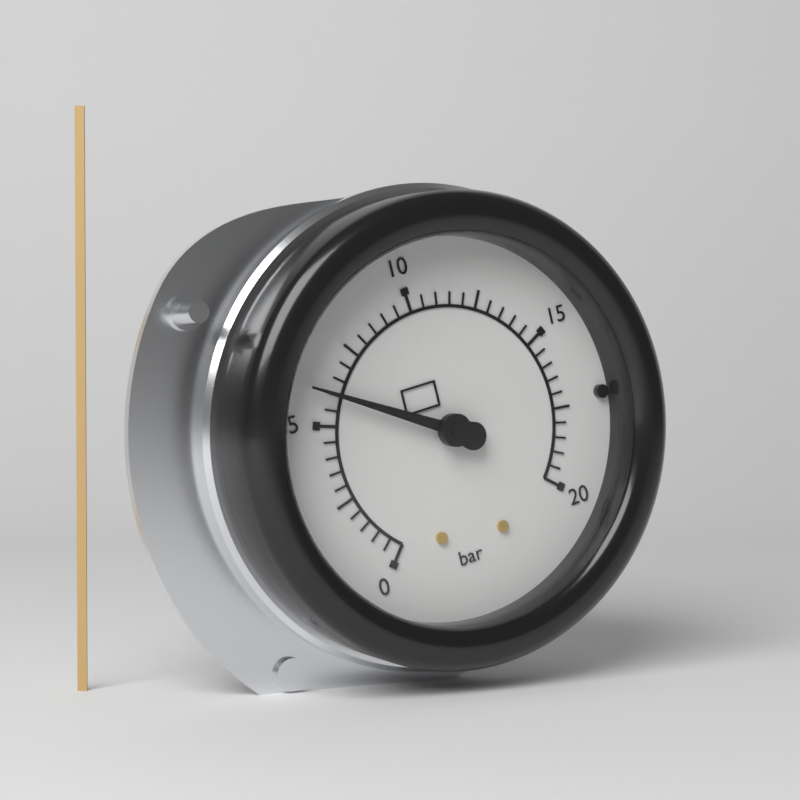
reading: 6.0 bar
